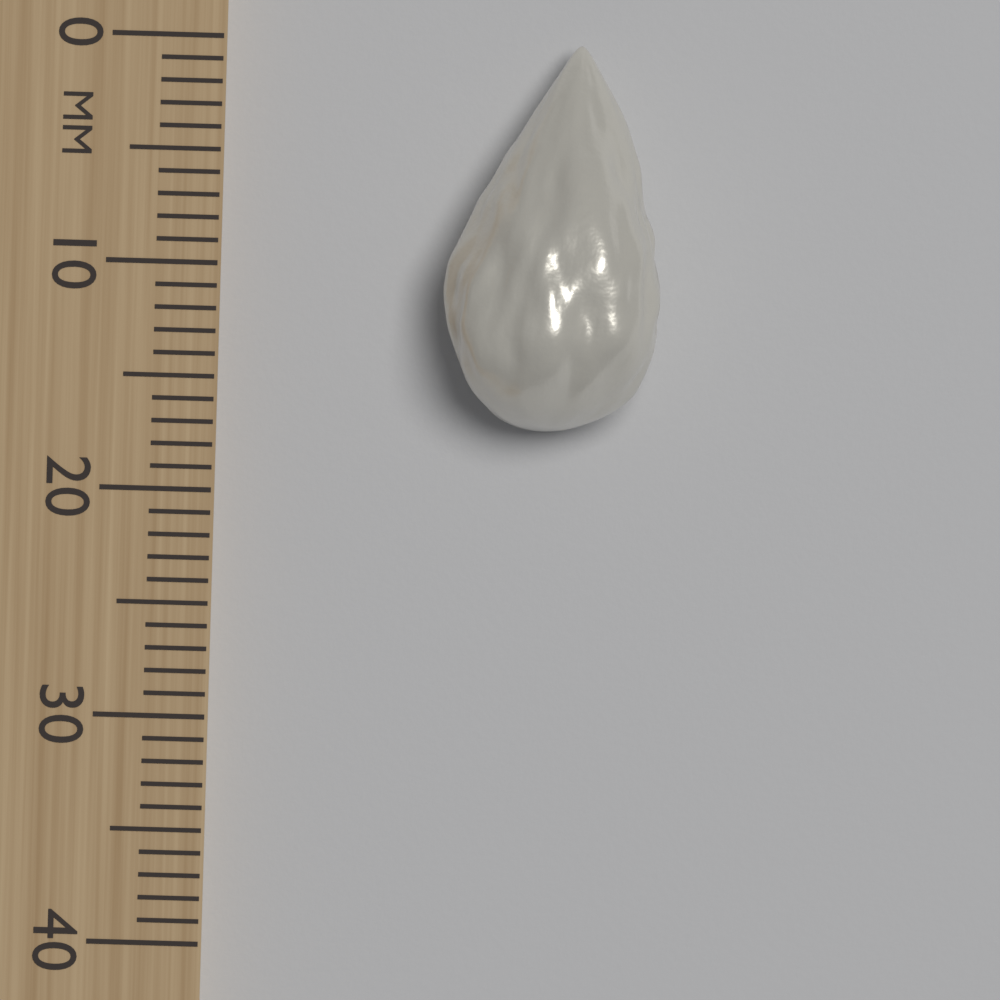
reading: 17 mm
